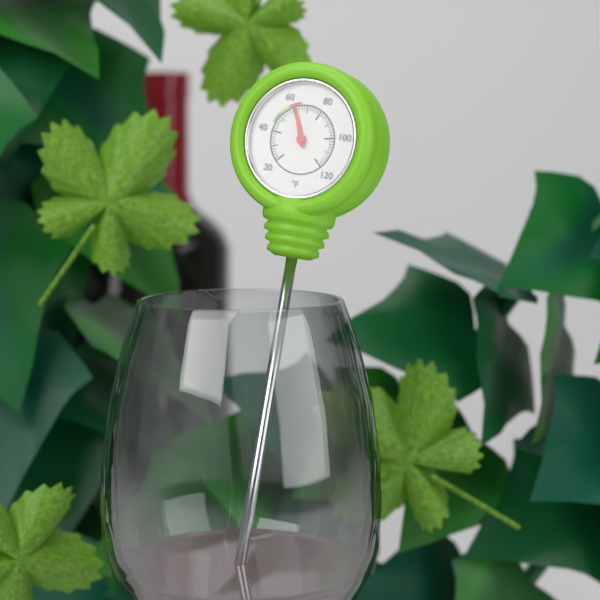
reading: 62 °F
